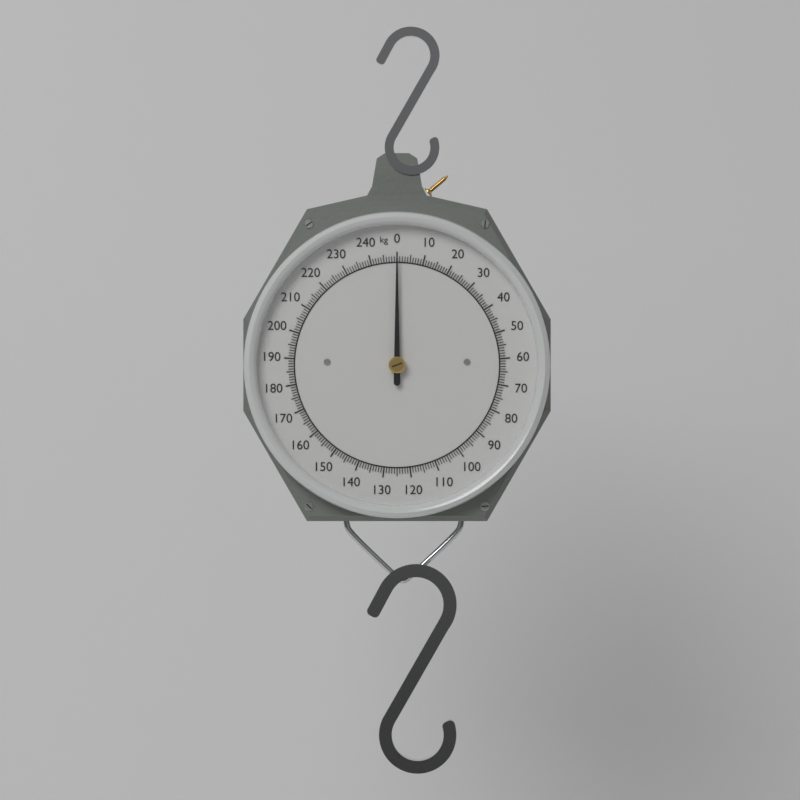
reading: 0 kg
